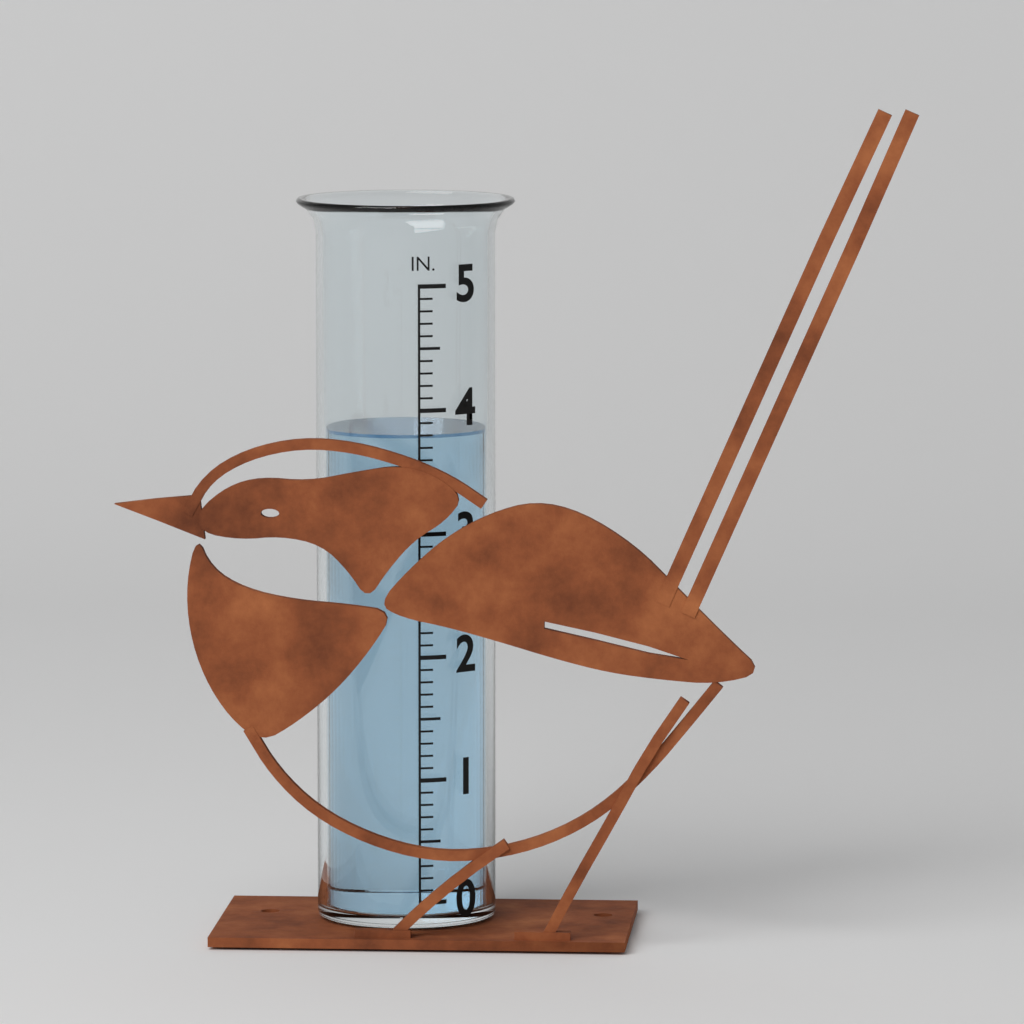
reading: 3.8 in
